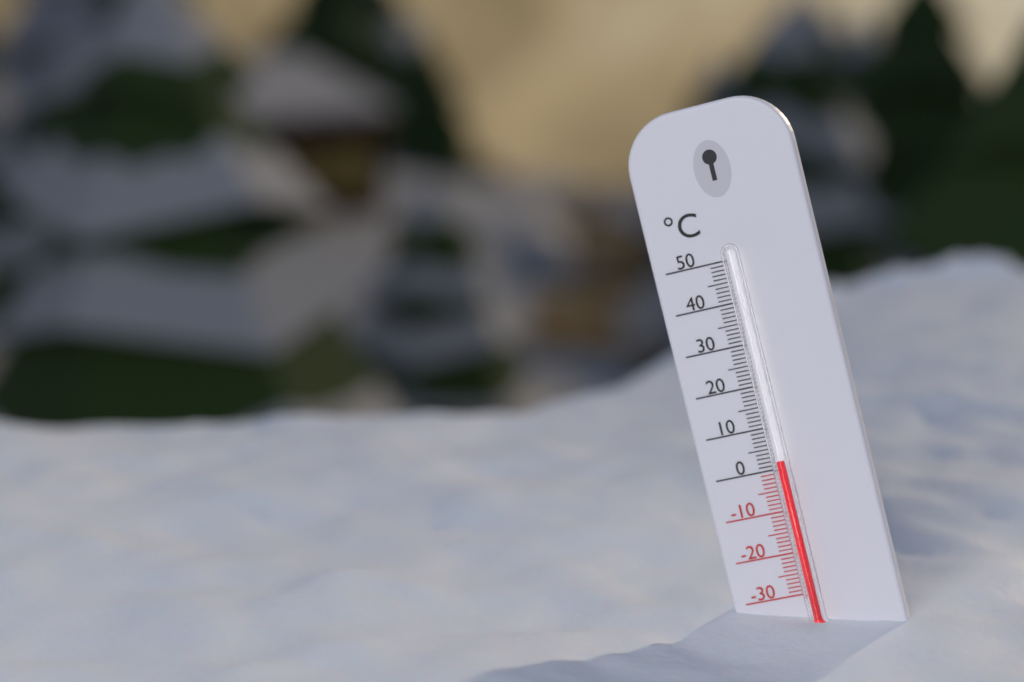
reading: 2 °C
